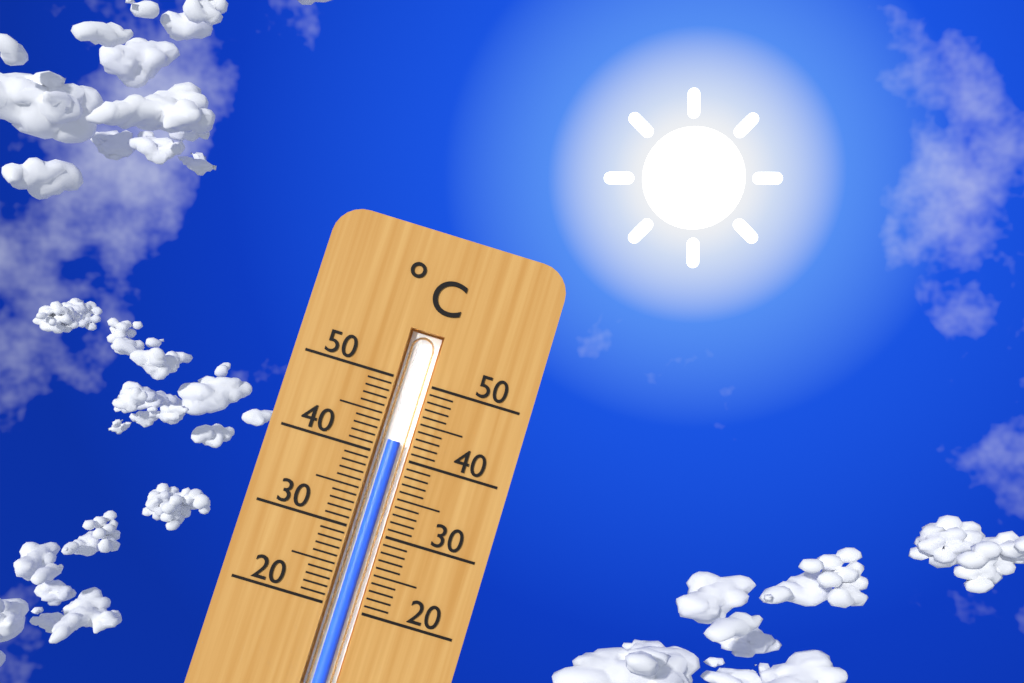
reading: 42 °C
